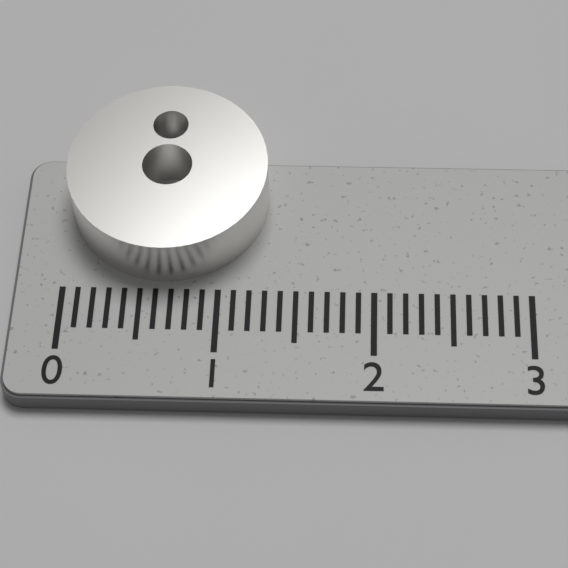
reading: 1.3 (no unit)
